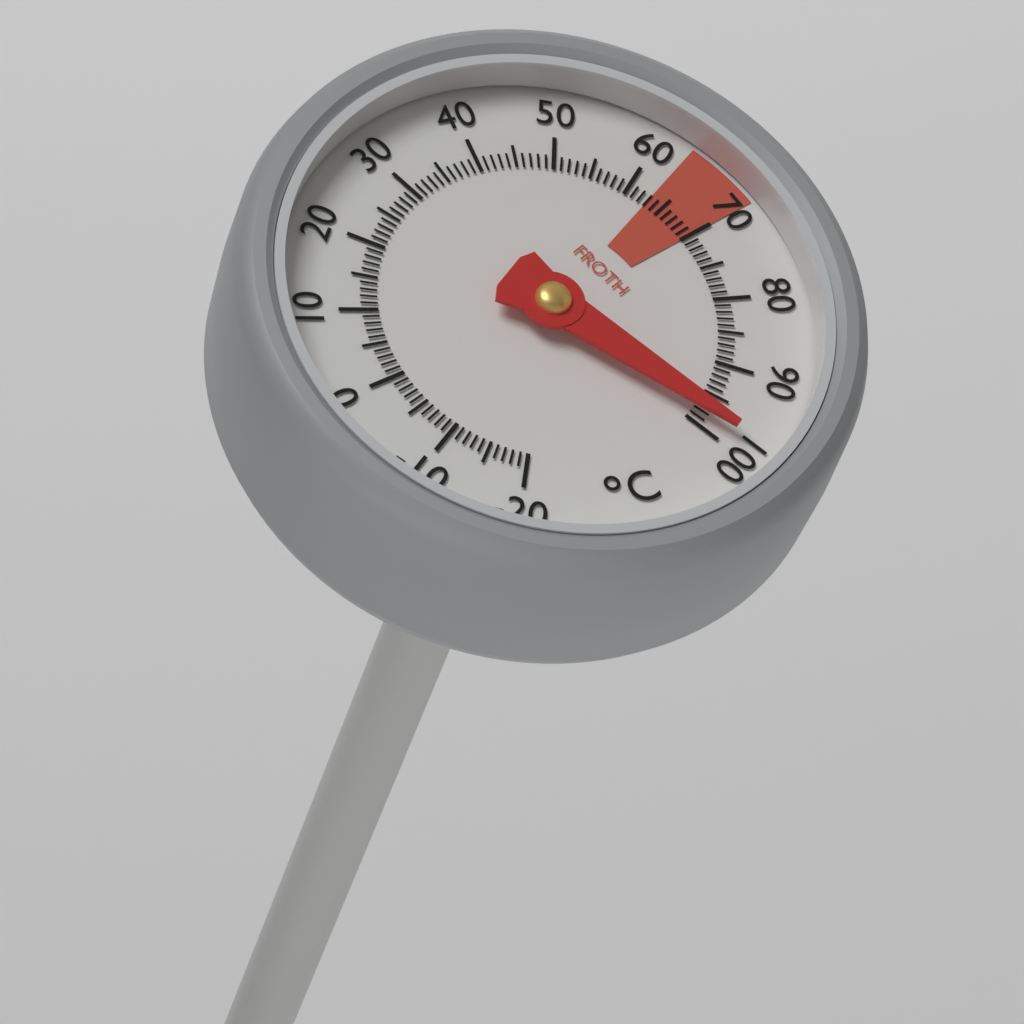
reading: 98 °C
